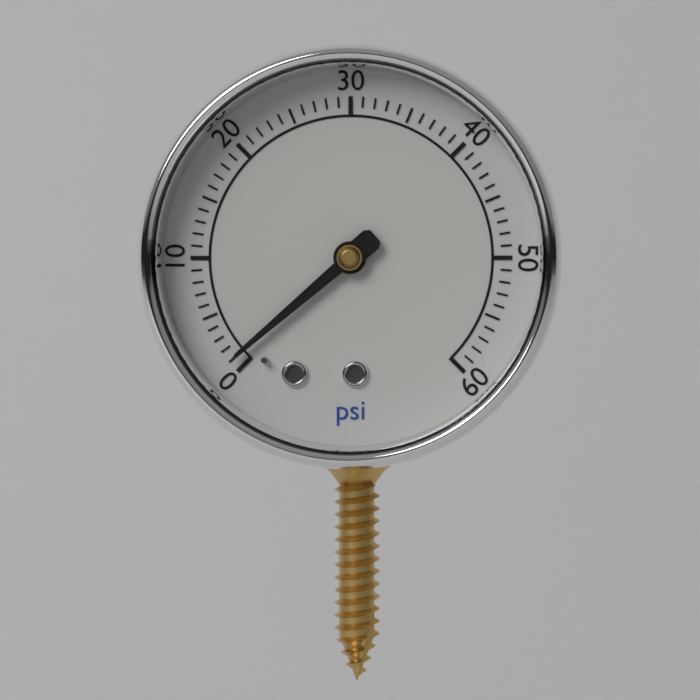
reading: 1 psi
